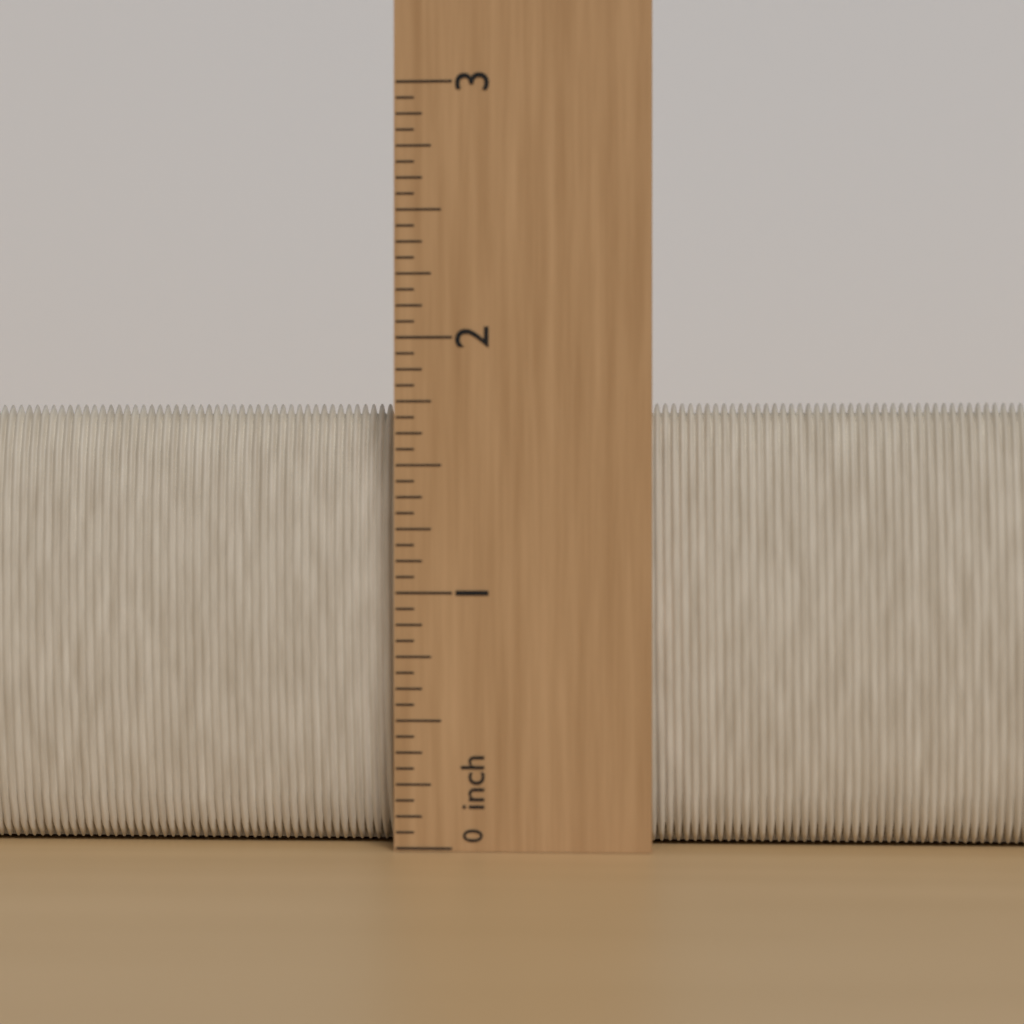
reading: 1.7500 inch
